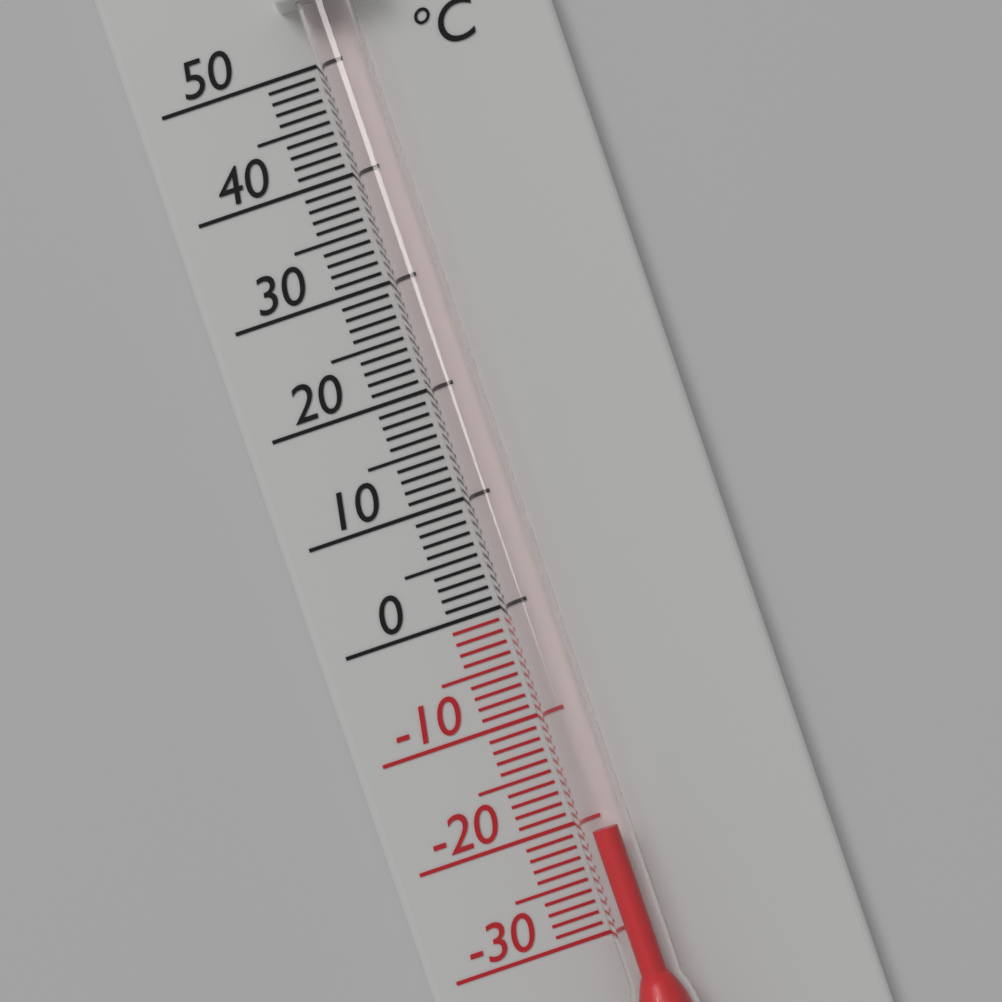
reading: -21 °C
